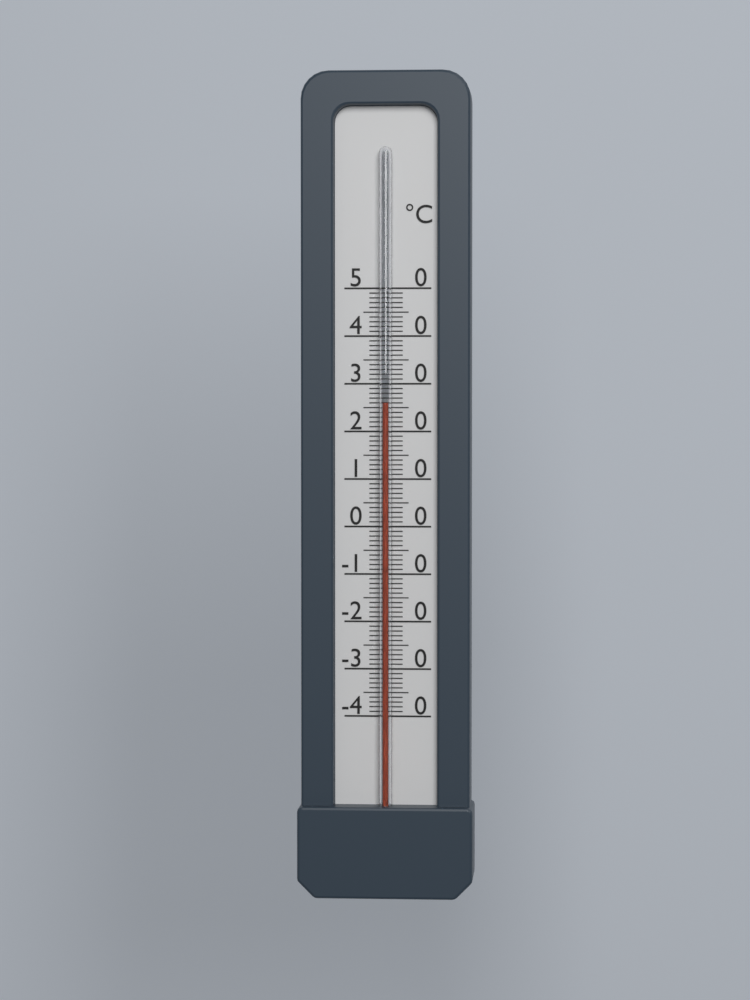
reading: 26 °C
